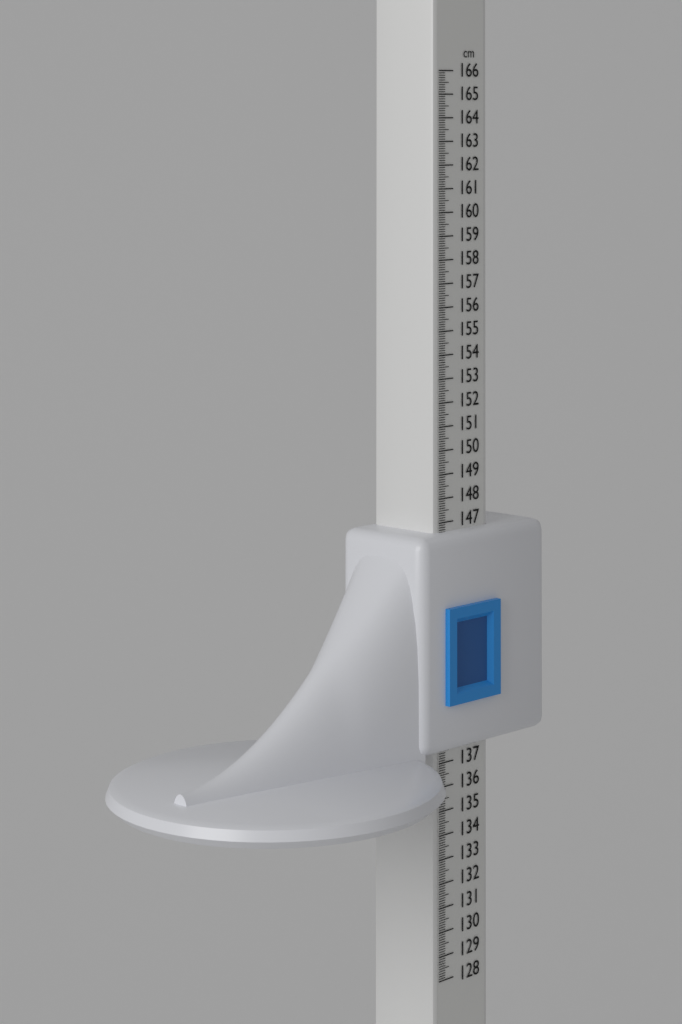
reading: 146.6 cm
